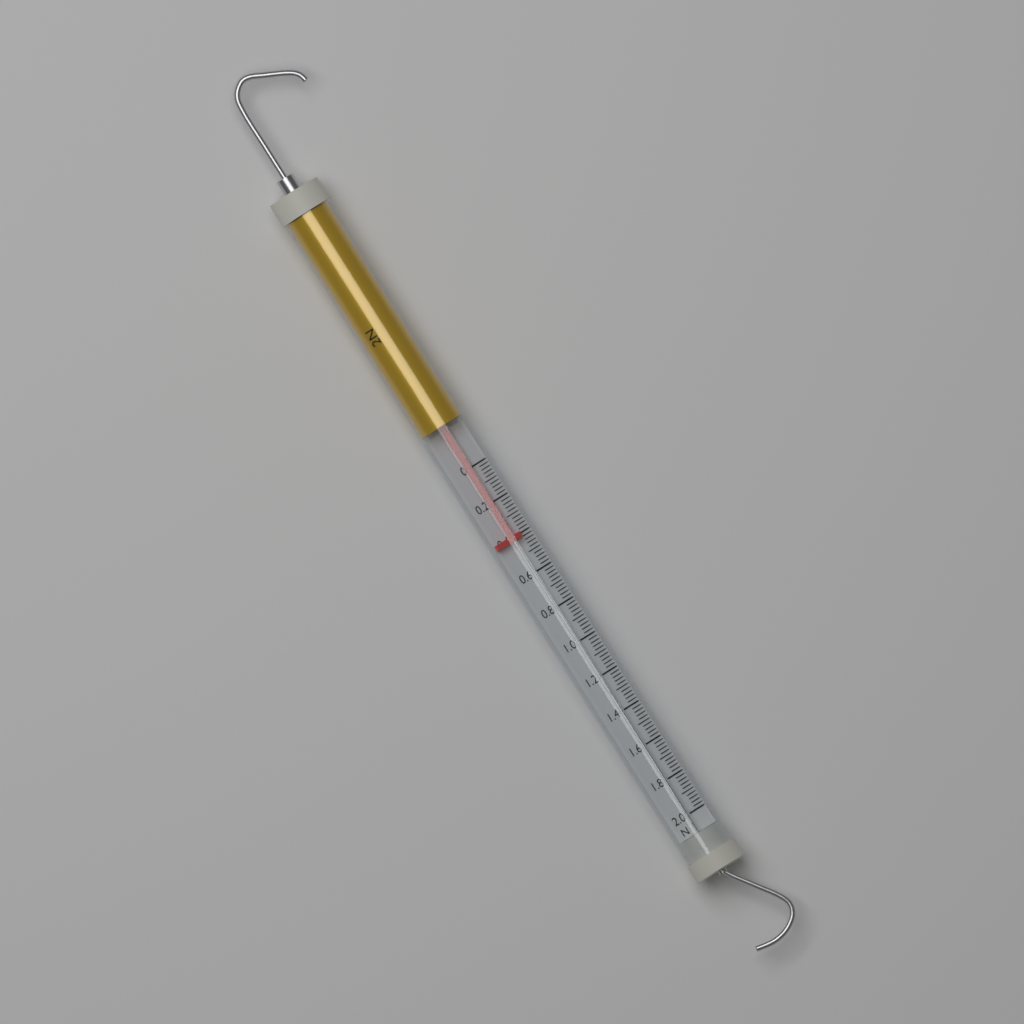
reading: 0.42 N
